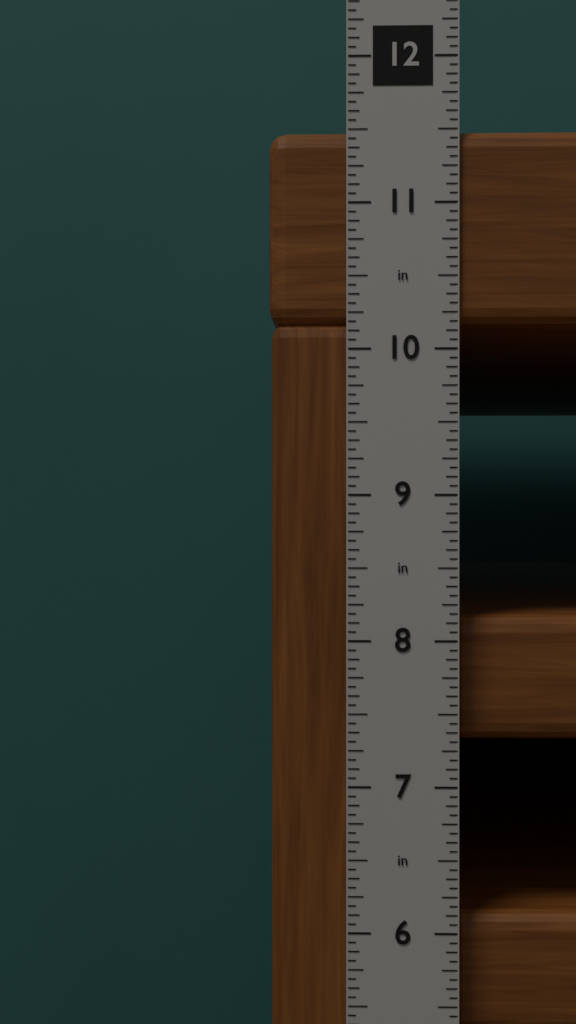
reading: 11.5000 in
